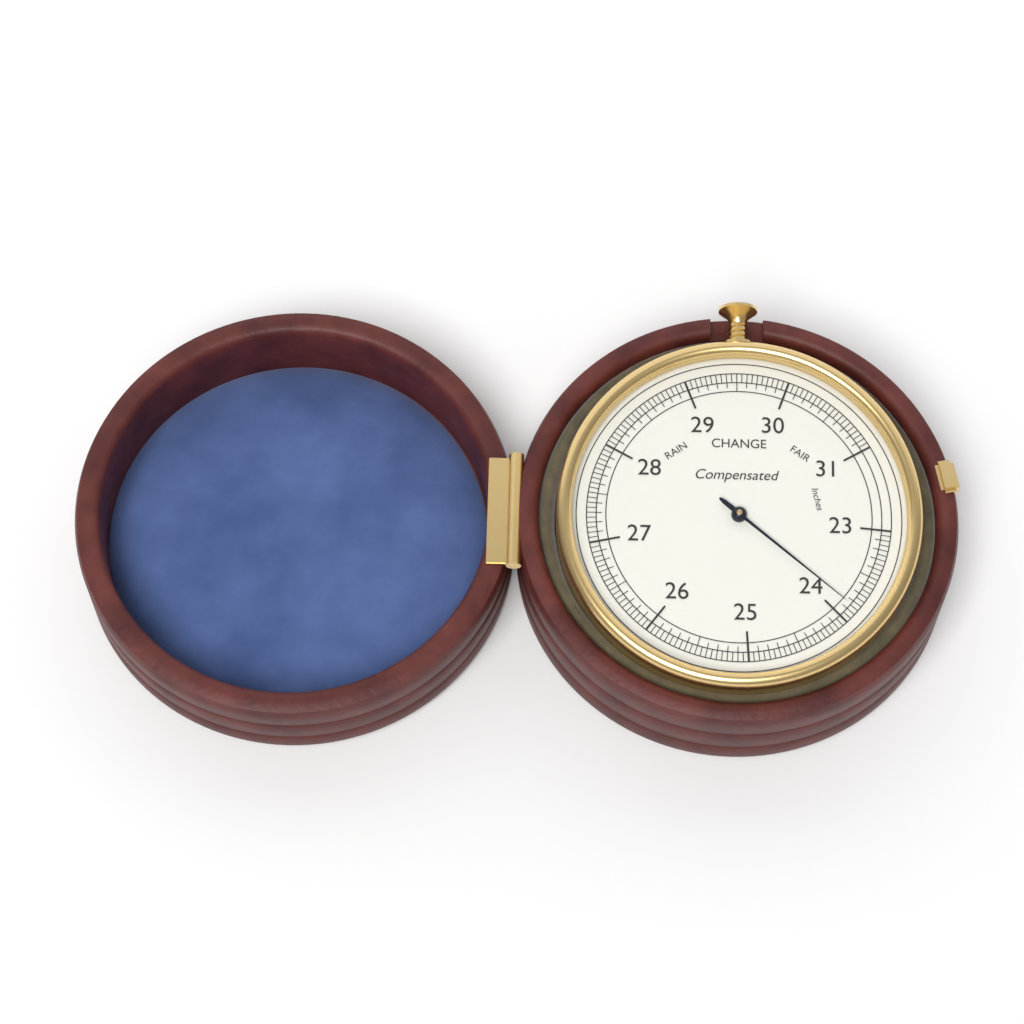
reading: 23.85 inches
